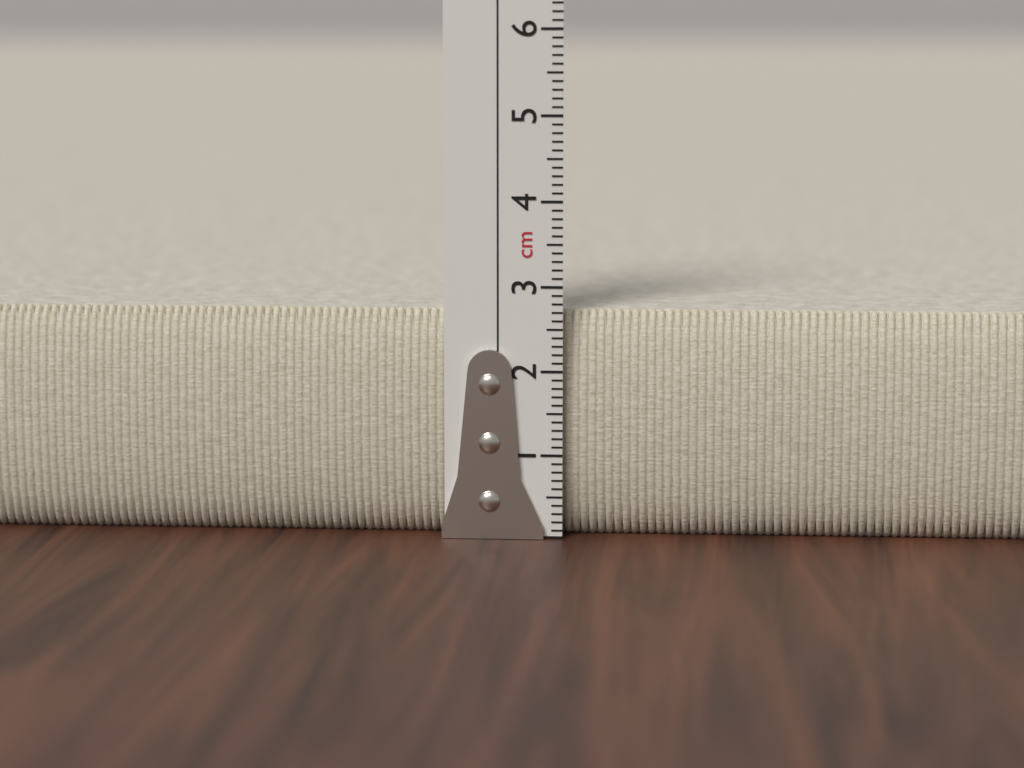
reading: 2.7 cm
